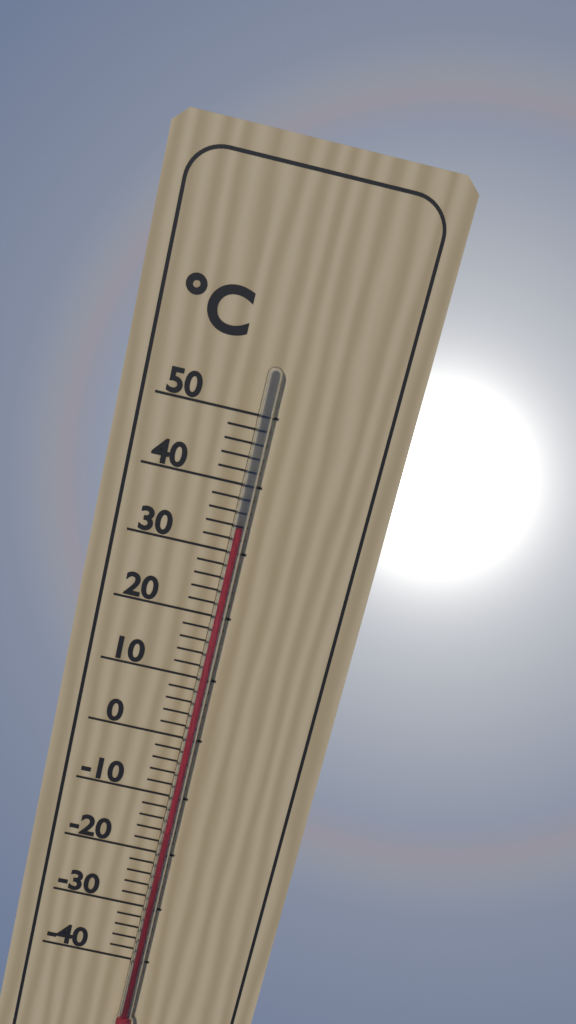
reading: 34 °C
